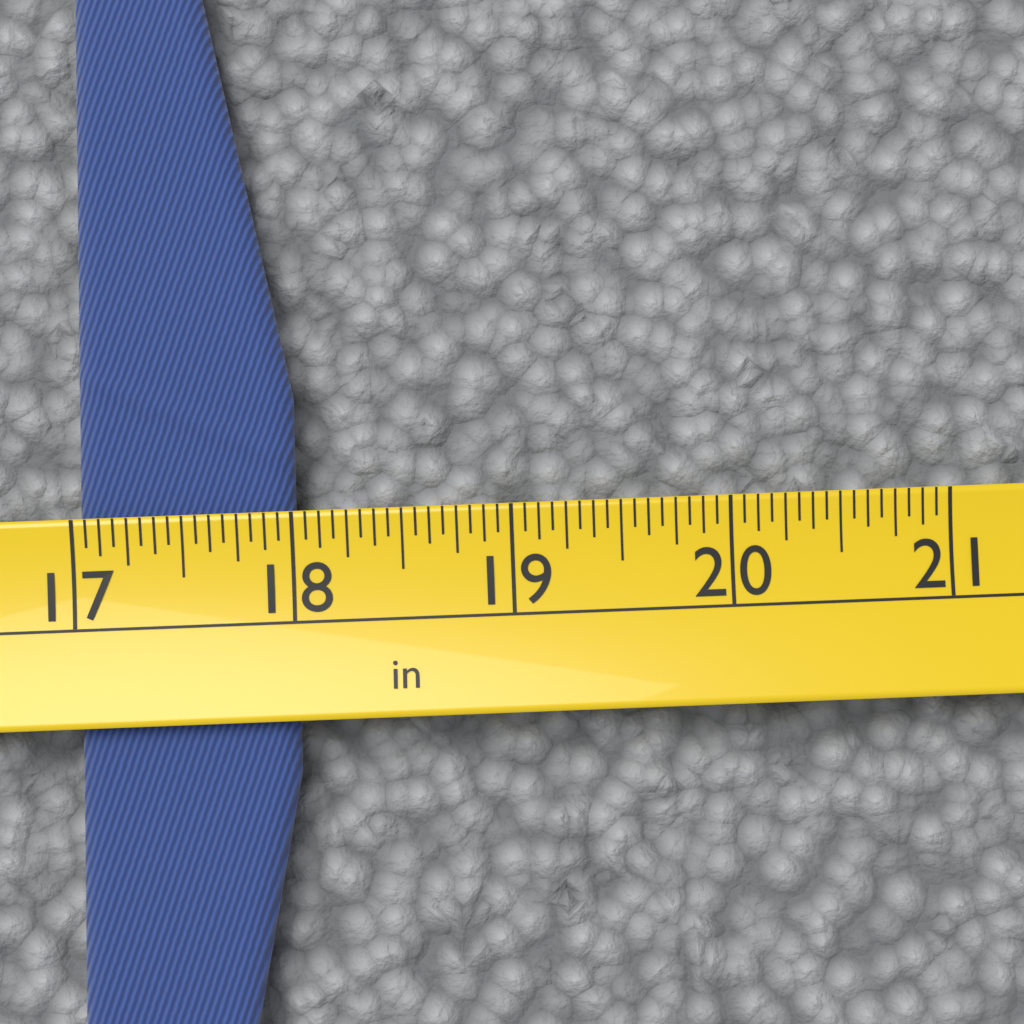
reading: 18.0000 in
